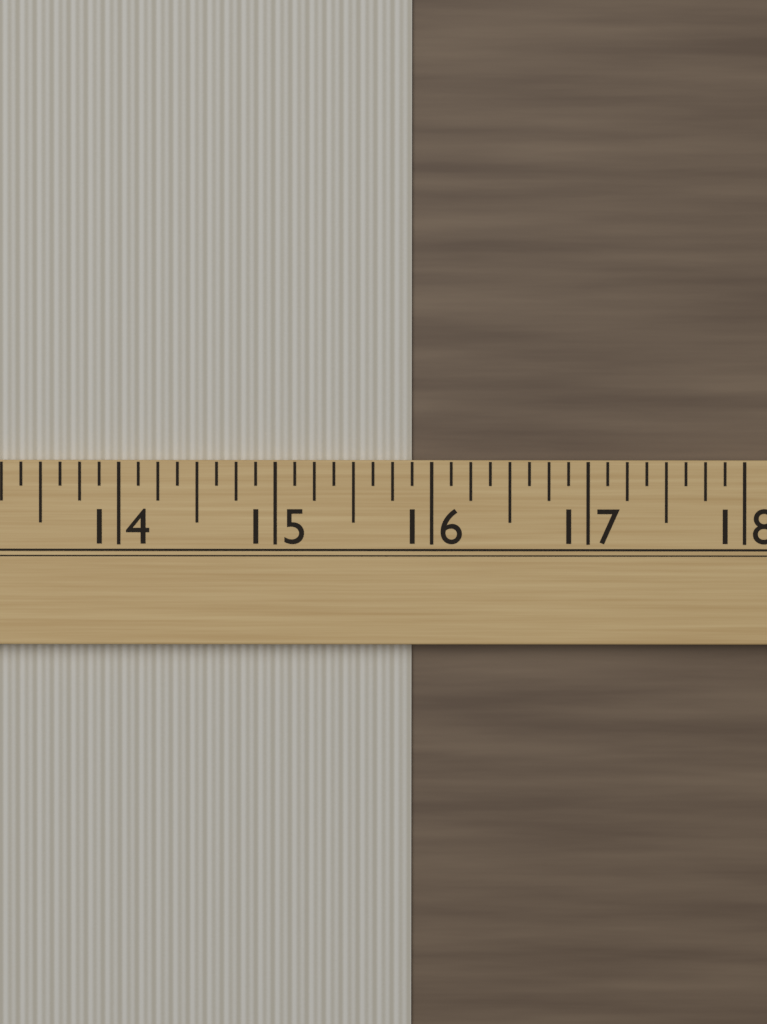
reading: 15.875 (no unit)
